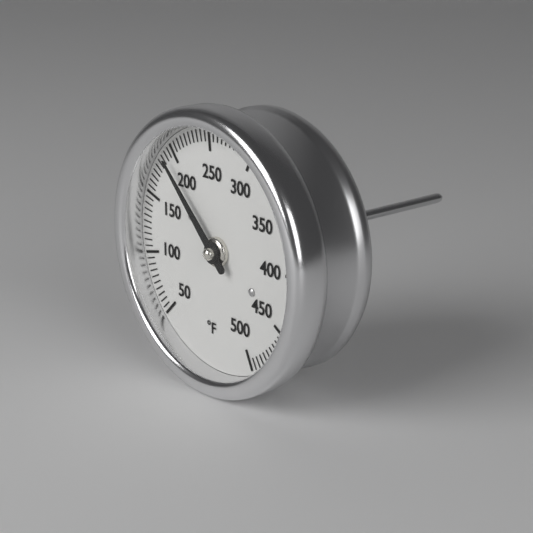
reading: 190 °F
